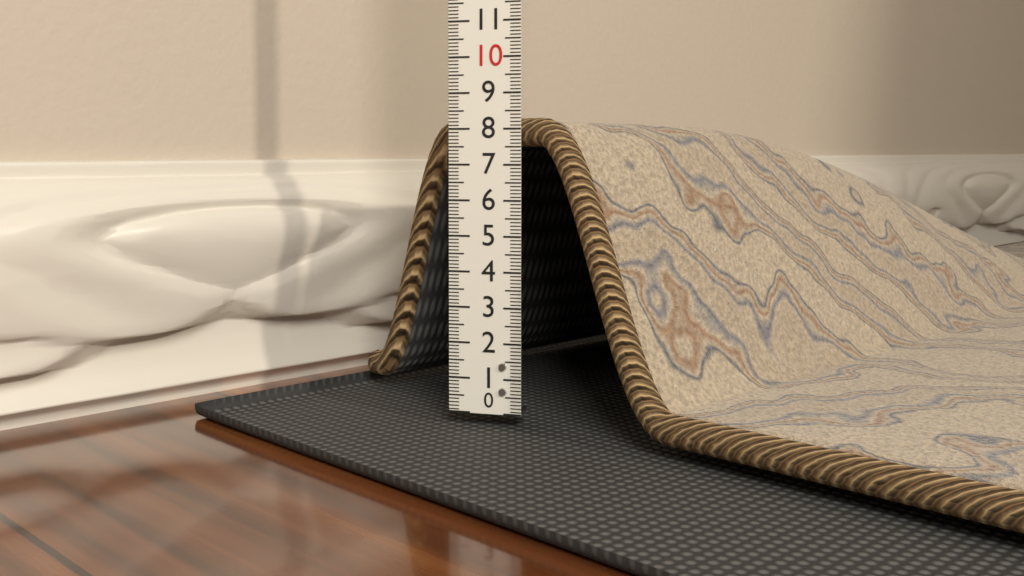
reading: 8.3 (no unit)
